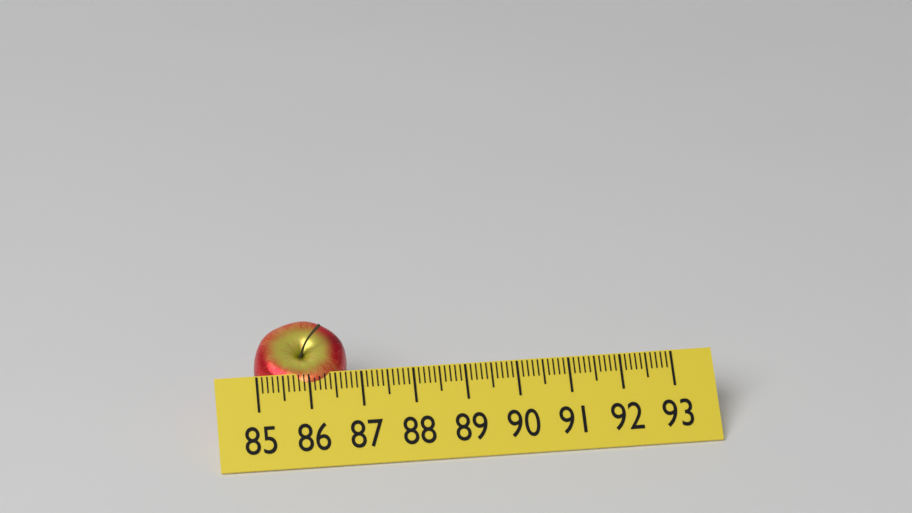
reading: 86.8 (no unit)
